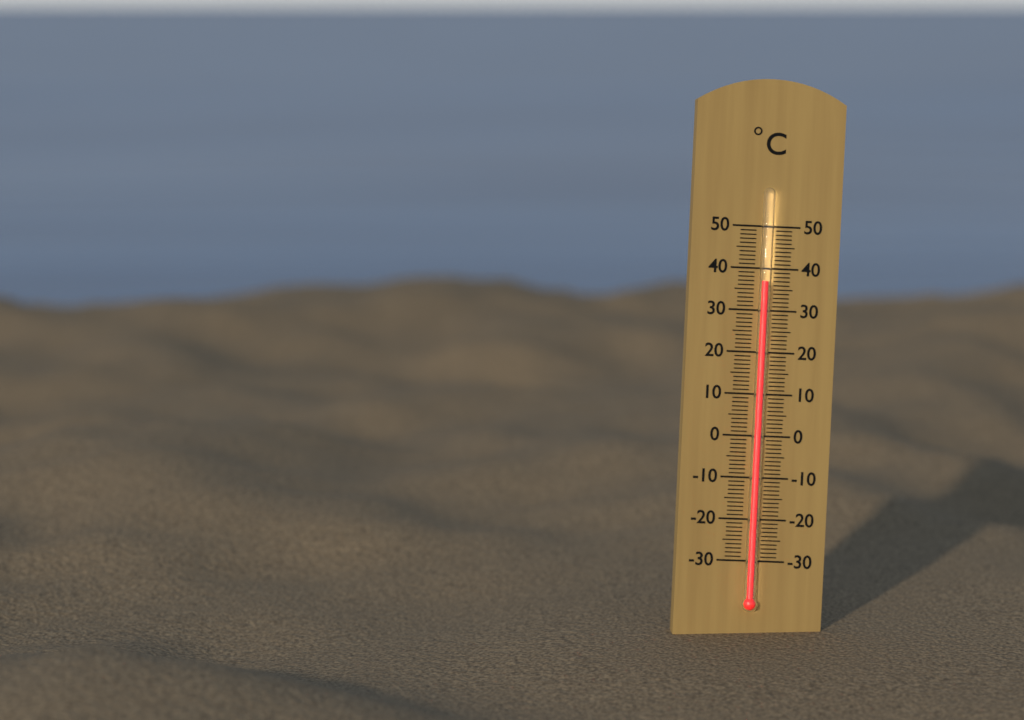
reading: 37 °C
